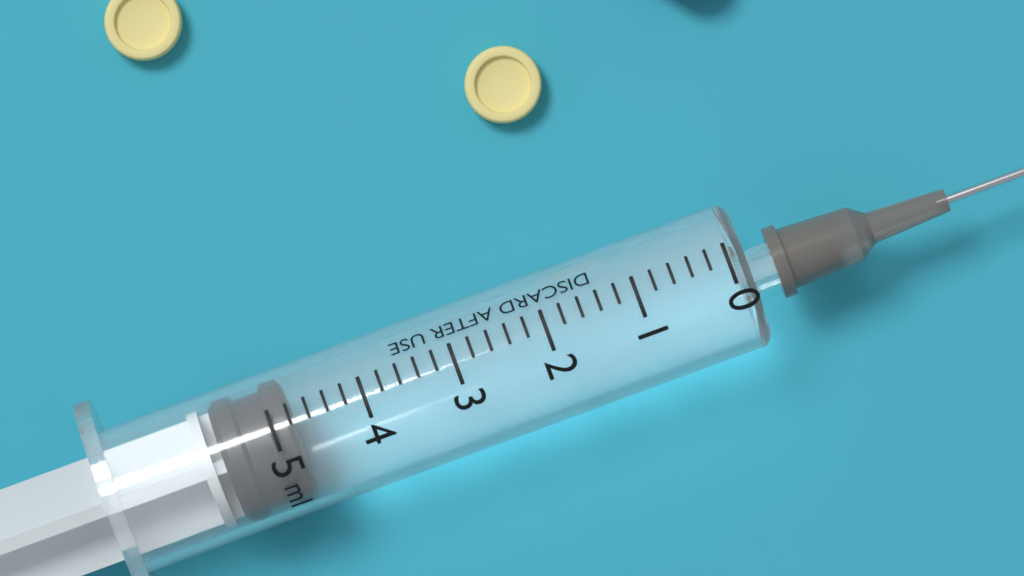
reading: 4.8 ml
